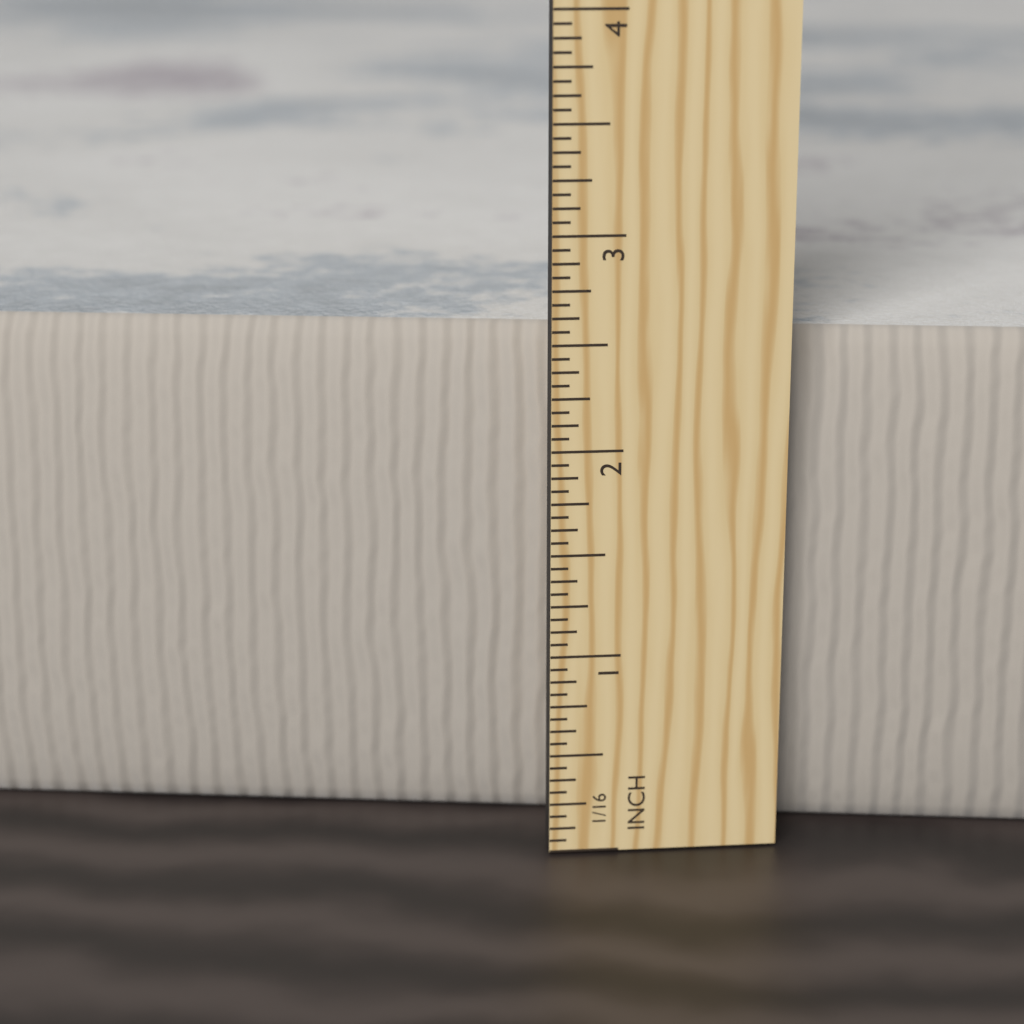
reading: 2.5000 in
